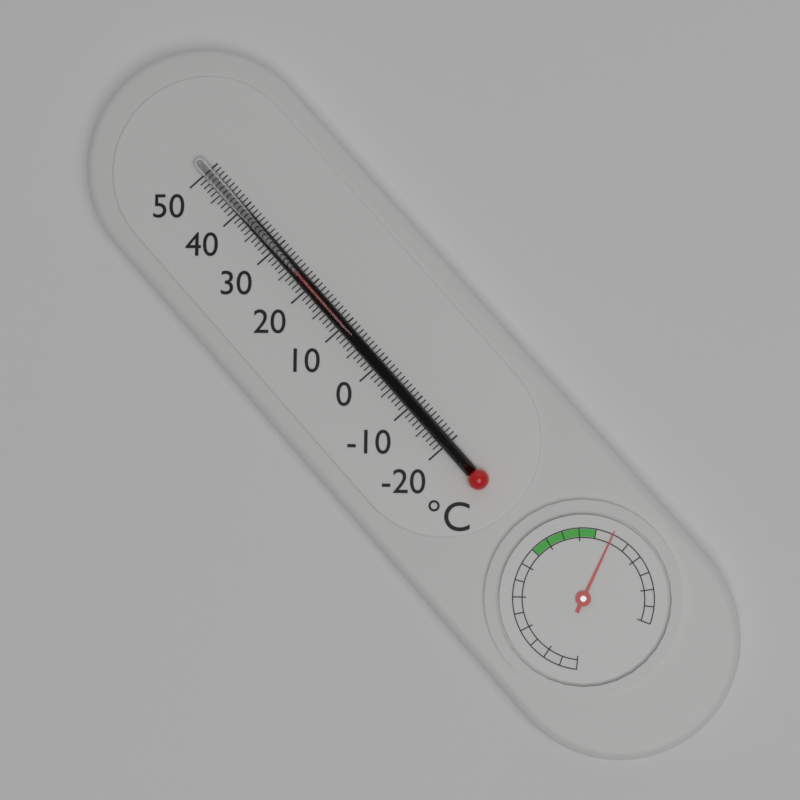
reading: 24 °C
